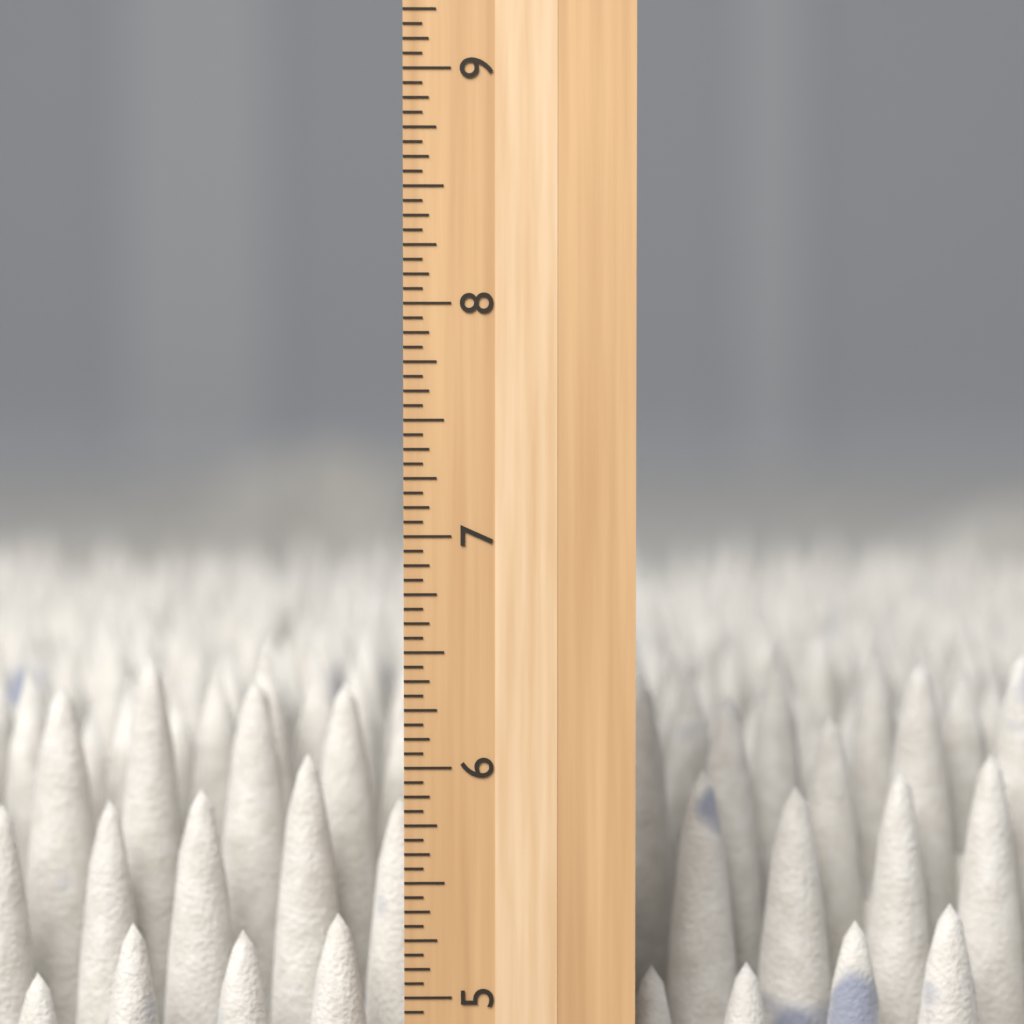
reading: 6.4375 inch
